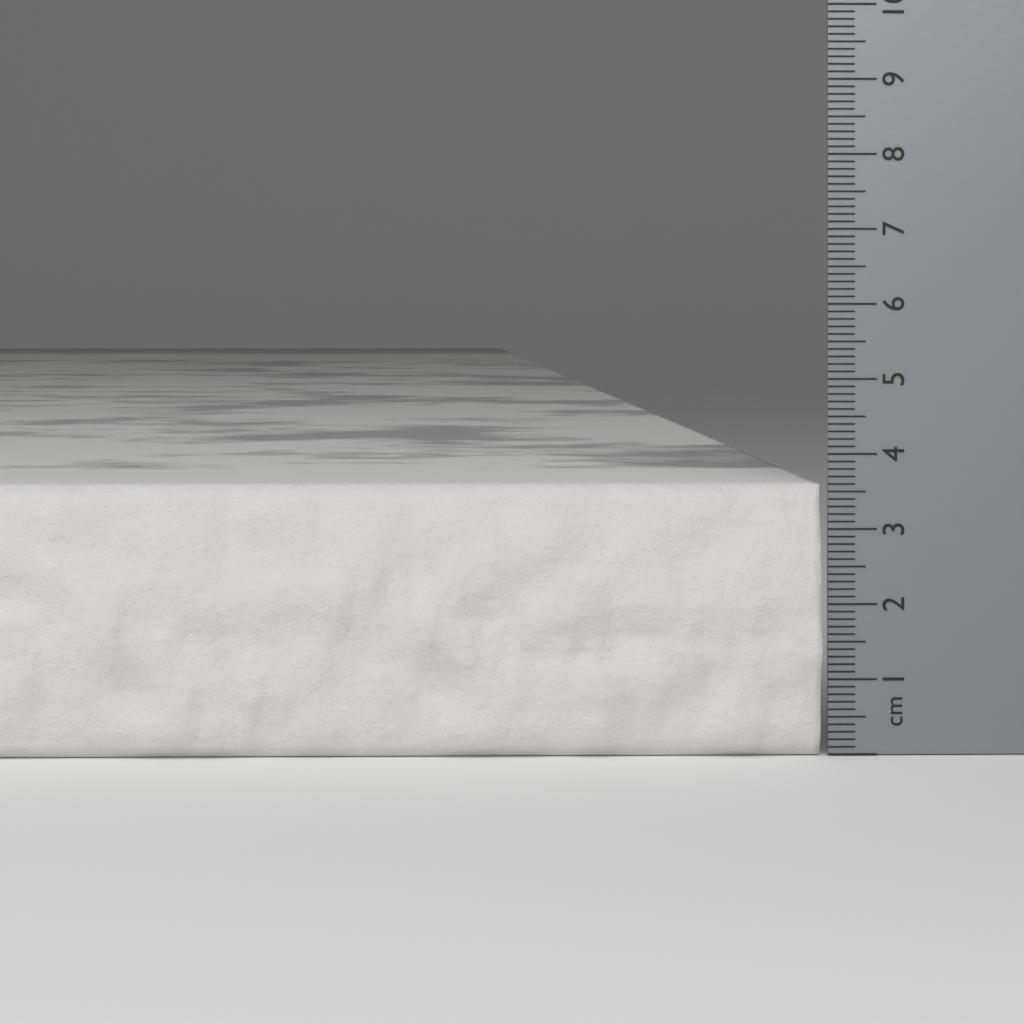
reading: 3.6 cm
